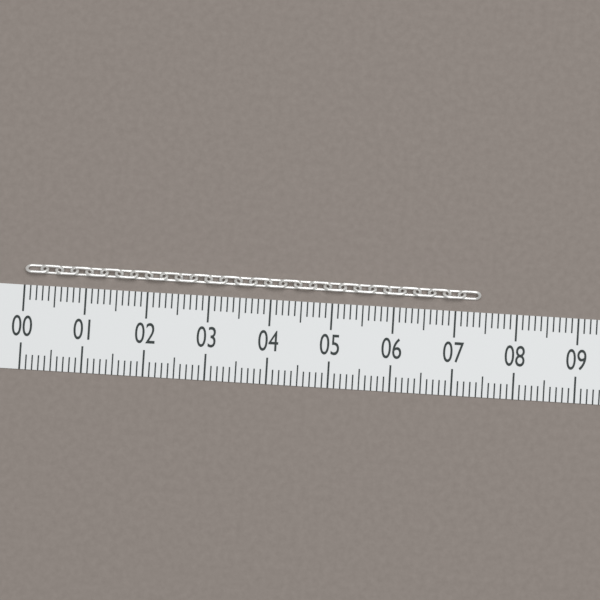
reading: 7.4 (no unit)
